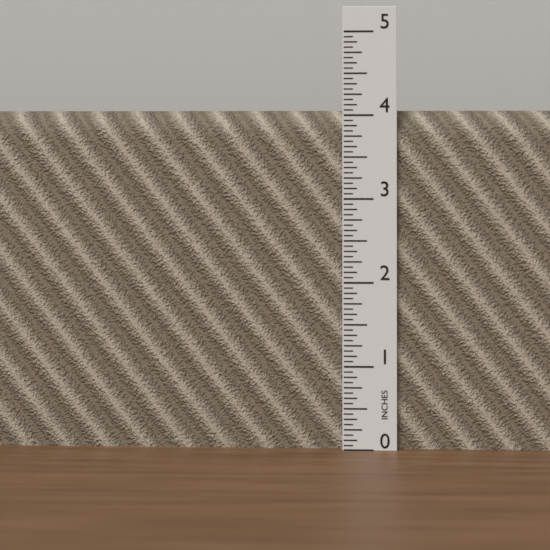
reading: 4.0625 in
